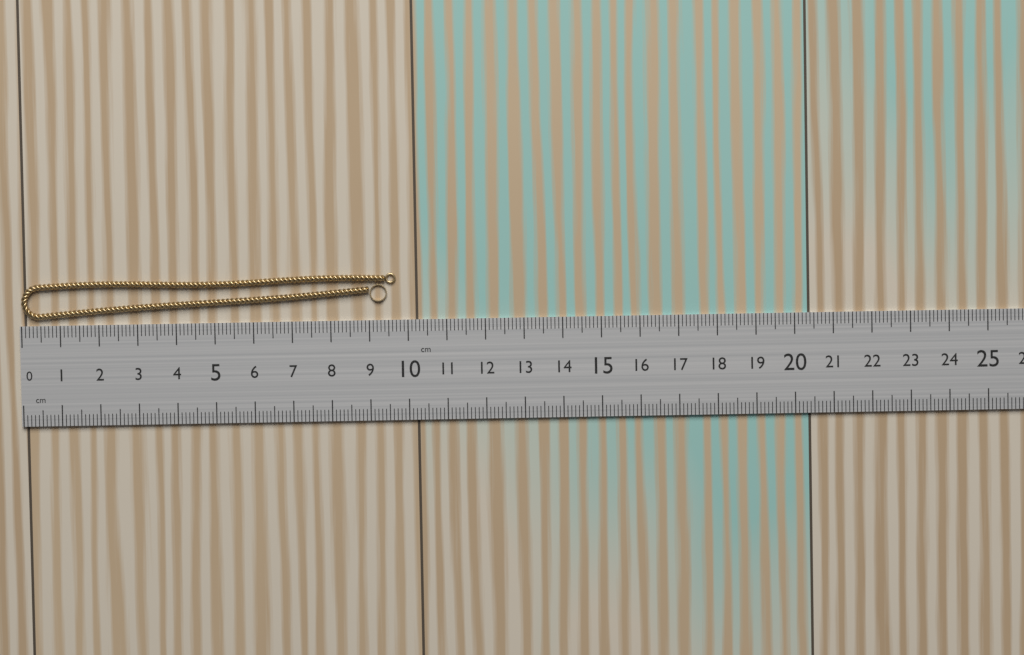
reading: 9.7 cm
